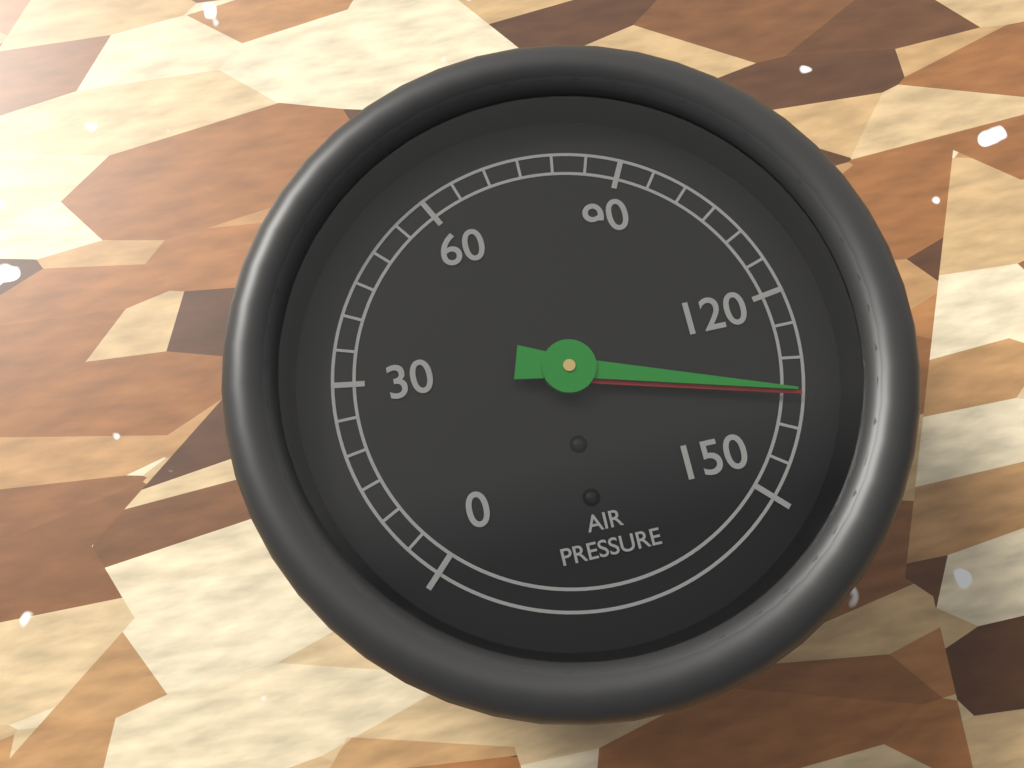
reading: 135 (no unit)
